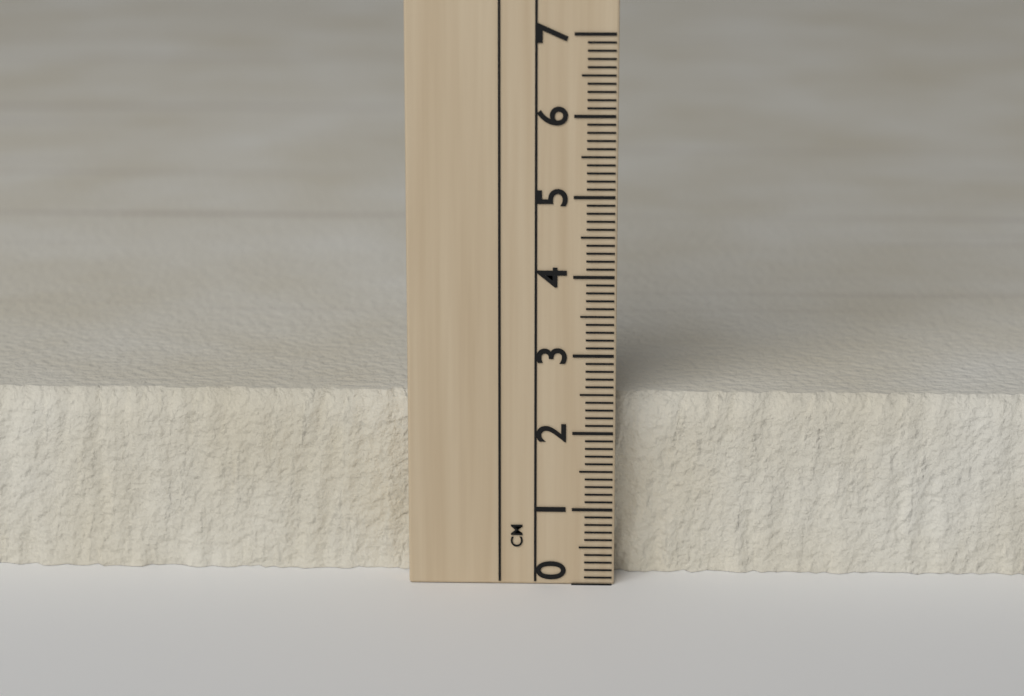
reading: 2.4 cm
